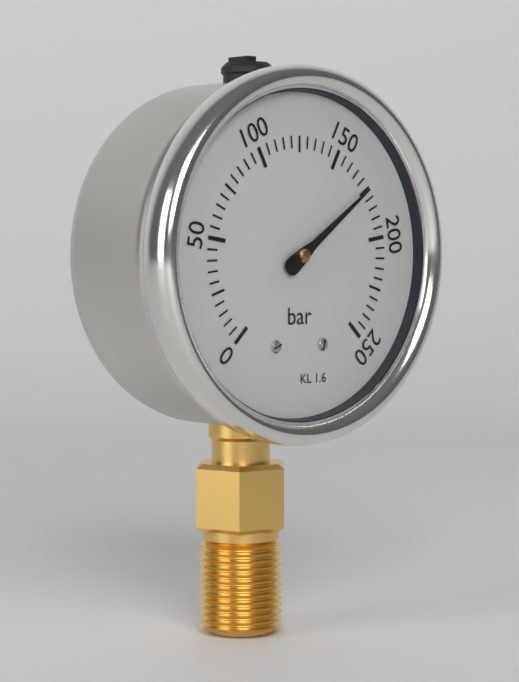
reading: 175 bar
